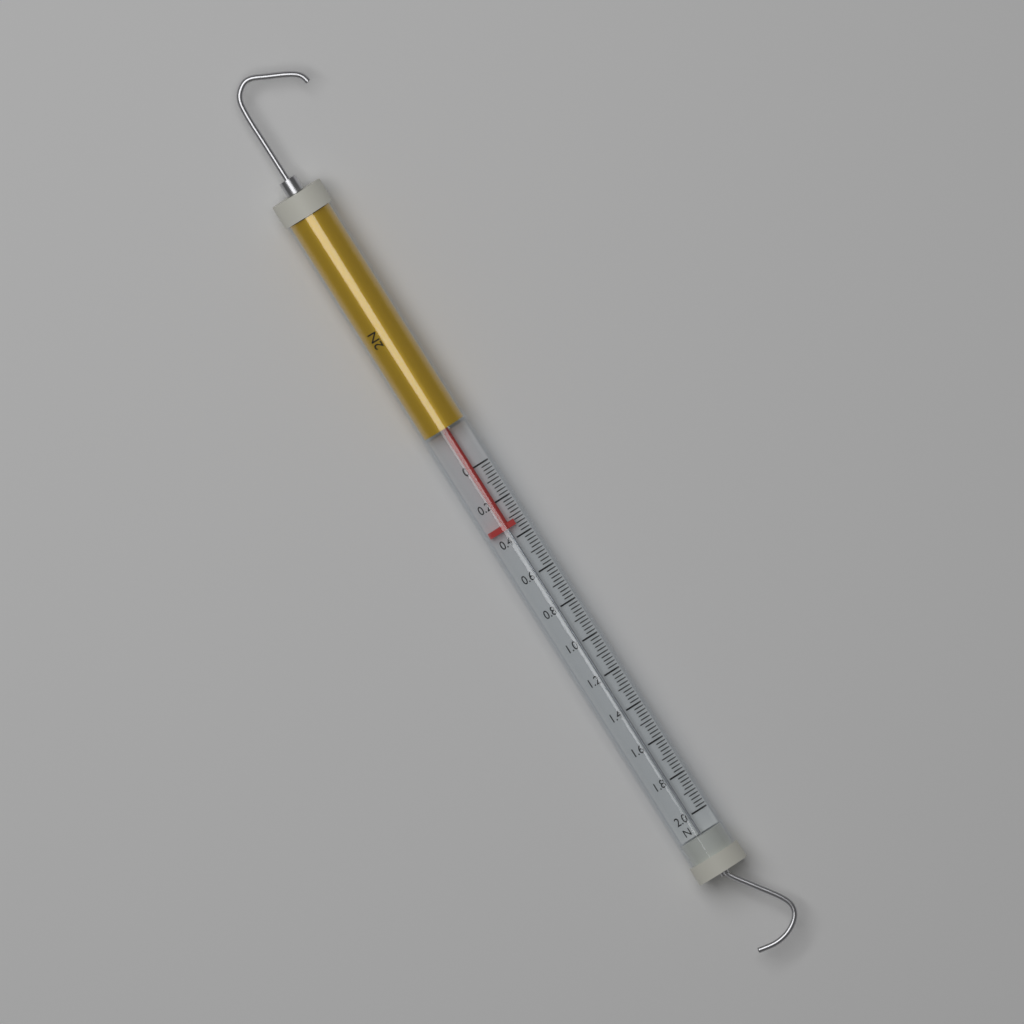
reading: 0.34 N
